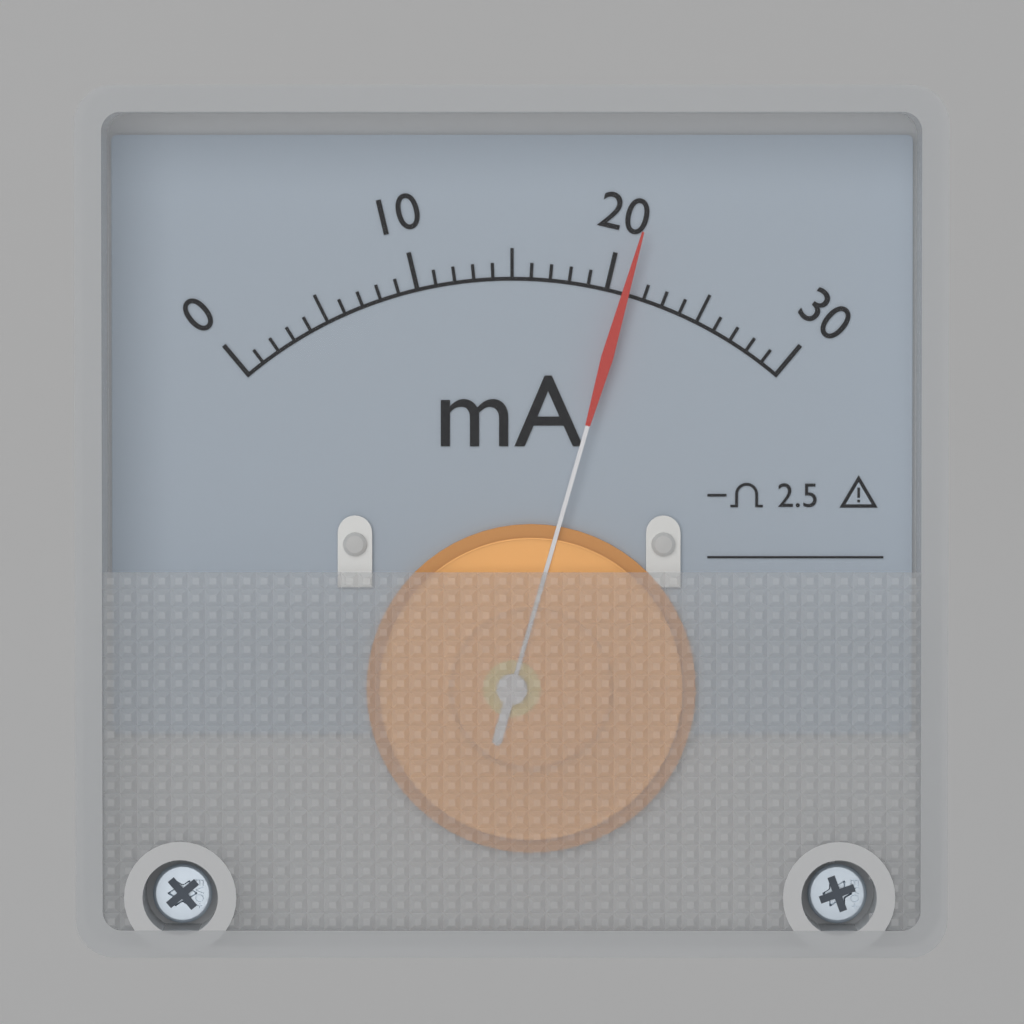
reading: 21 mA
